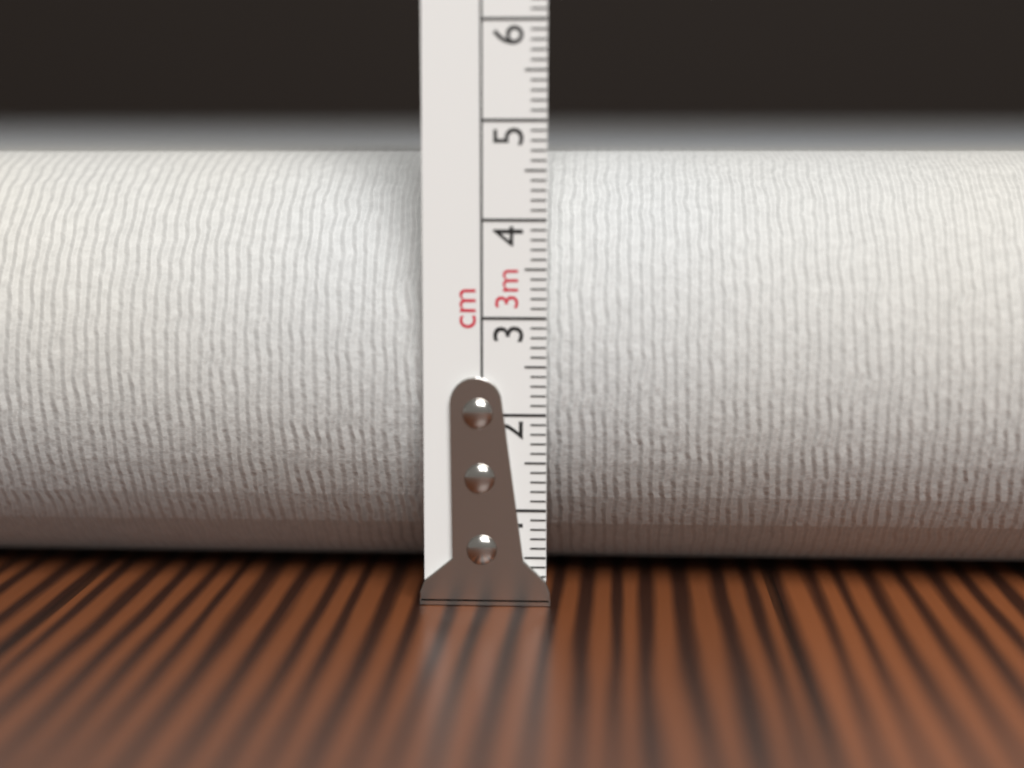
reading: 4.7 cm
